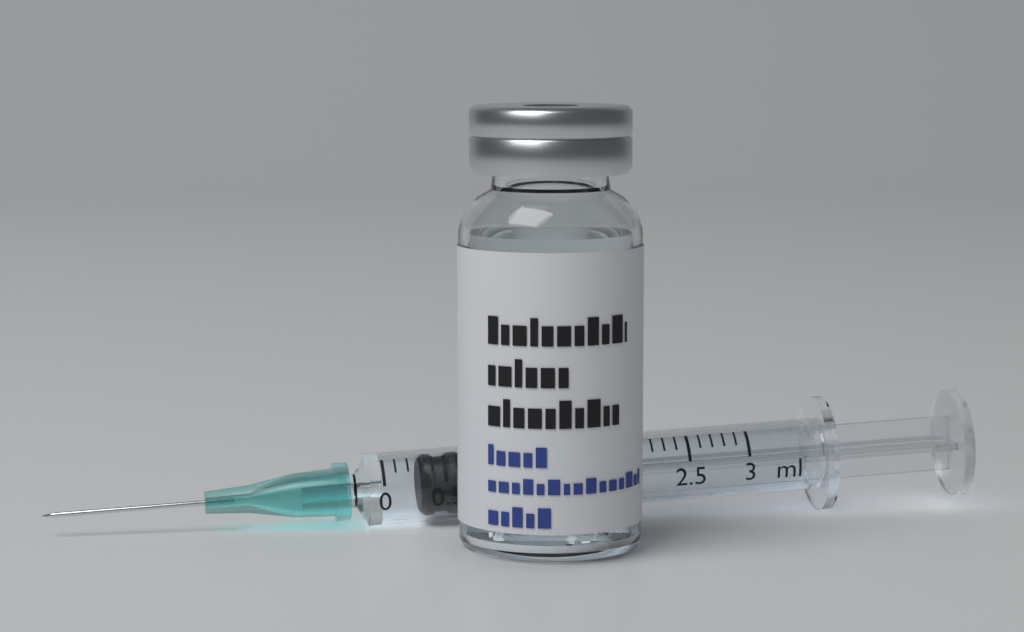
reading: 0.3 ml
